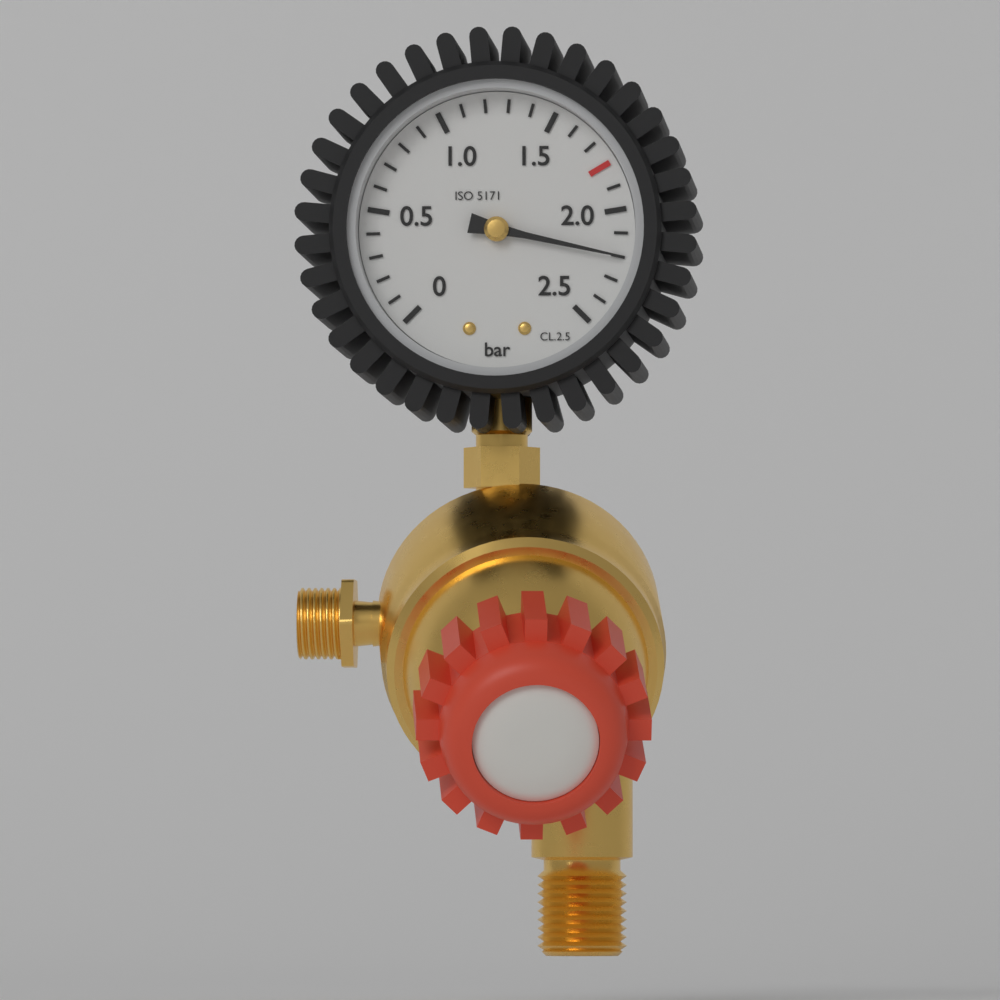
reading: 2.2 bar
